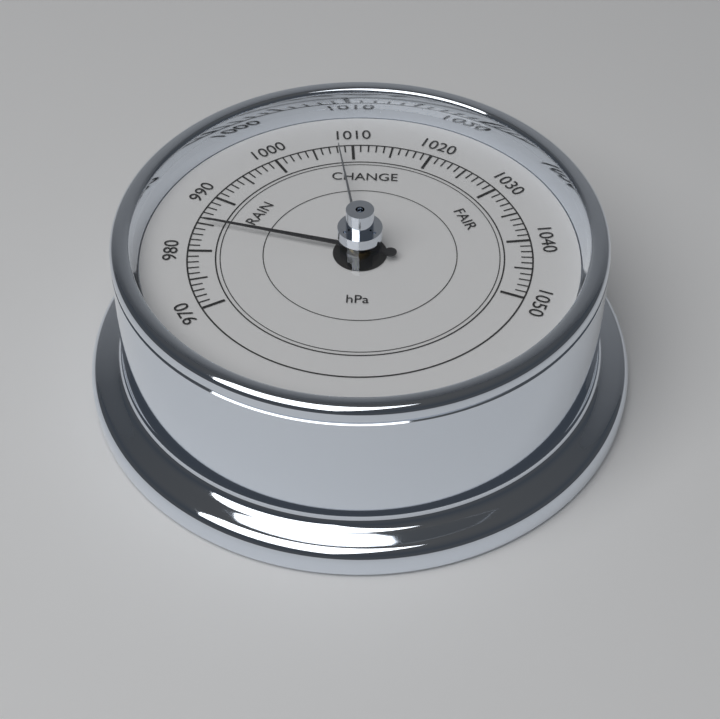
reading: 985 hPa
